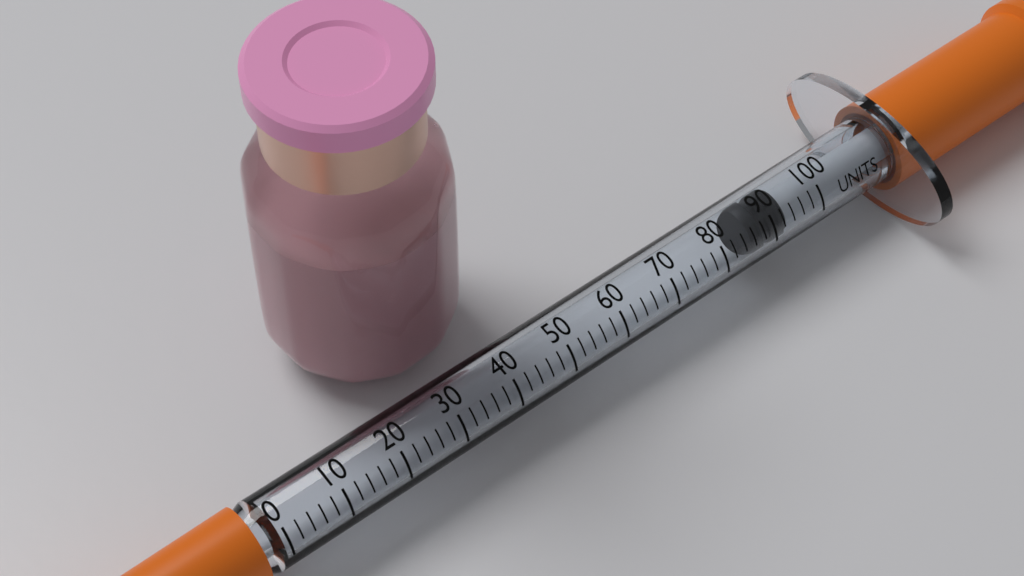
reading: 86 units
